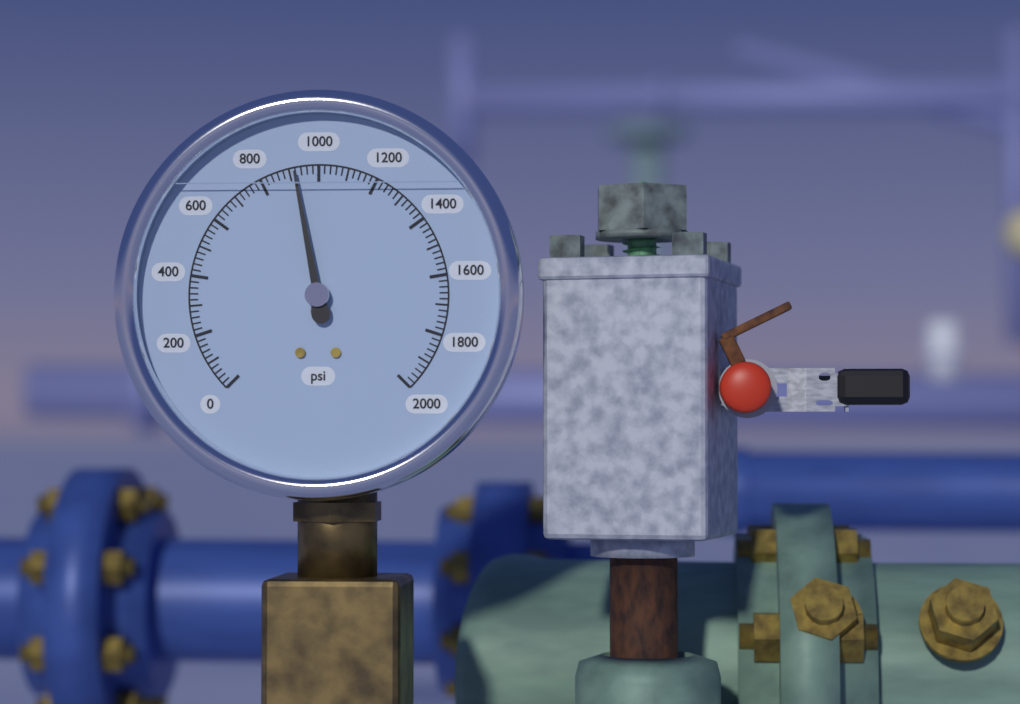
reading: 920 psi
